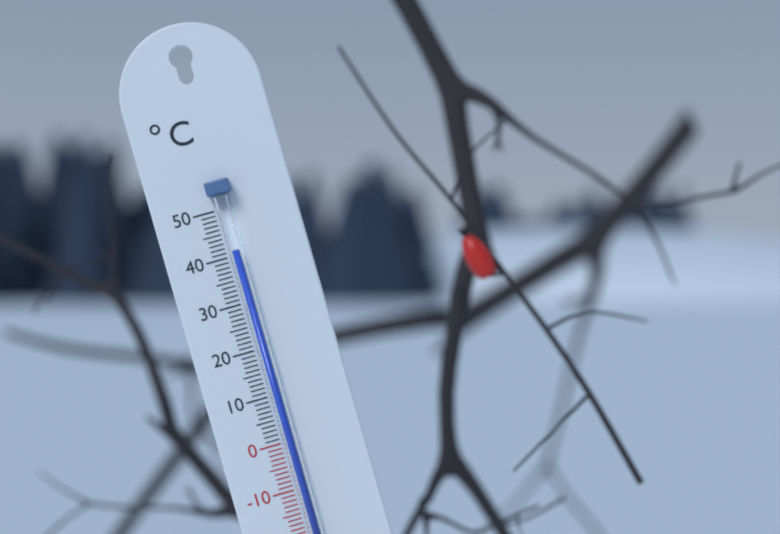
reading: 41 °C
